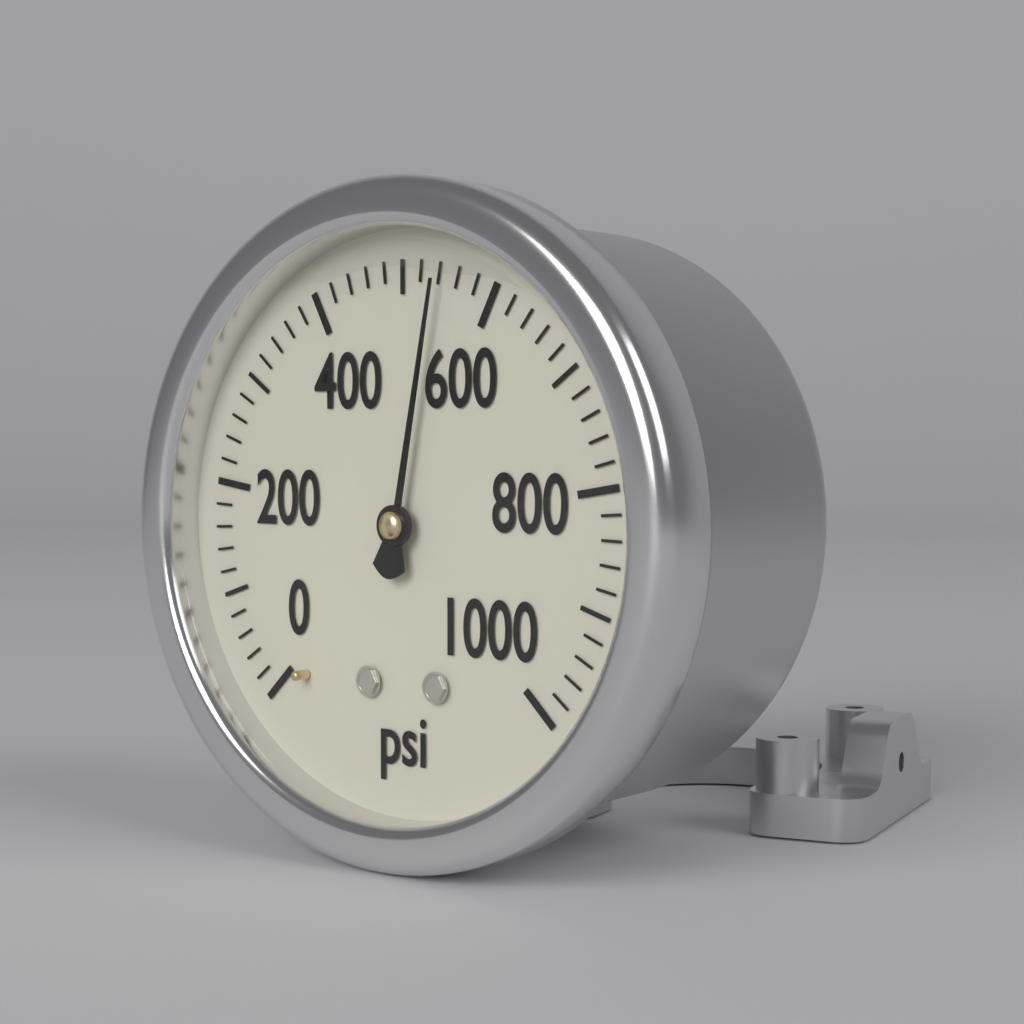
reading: 540 psi
